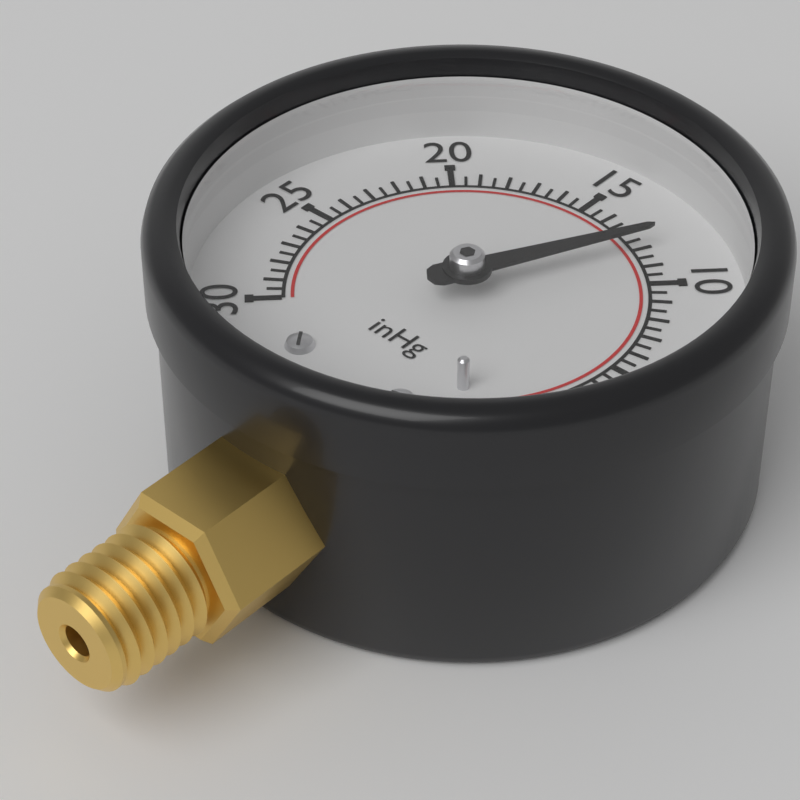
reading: 12.0 inHg
